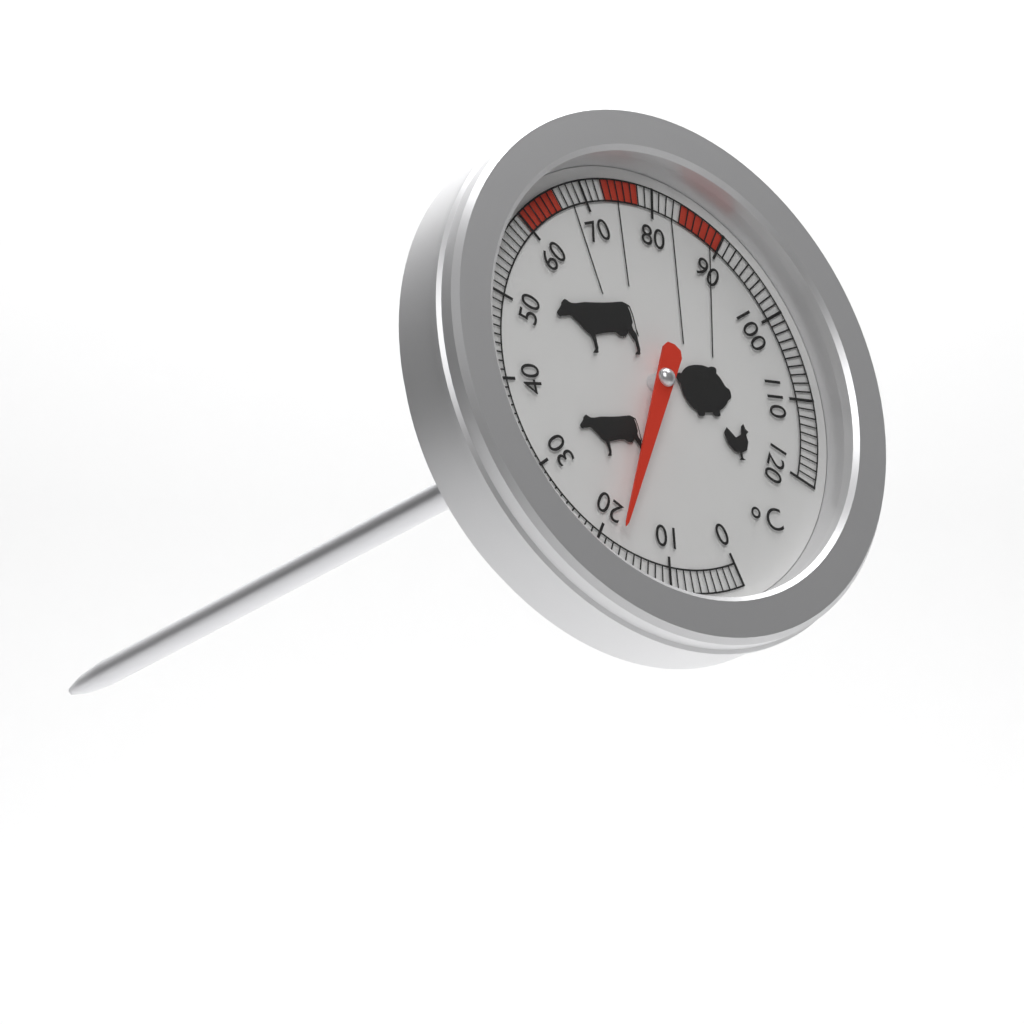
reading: 18 °C
